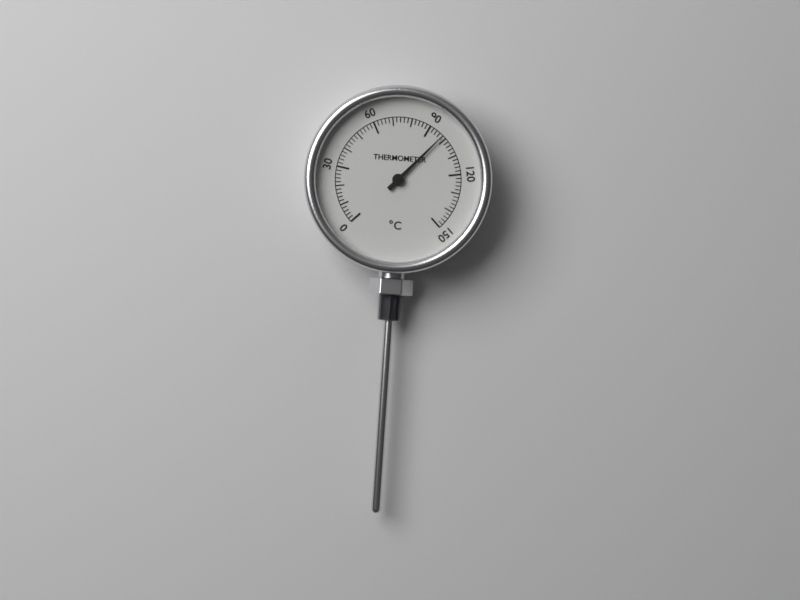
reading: 98 °C
